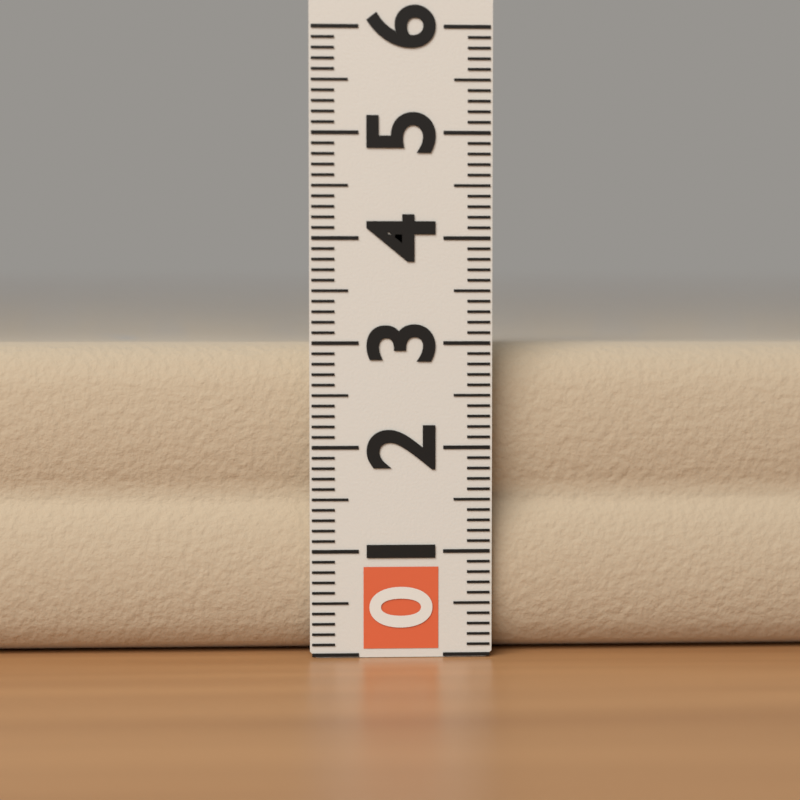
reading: 3.0 (no unit)
